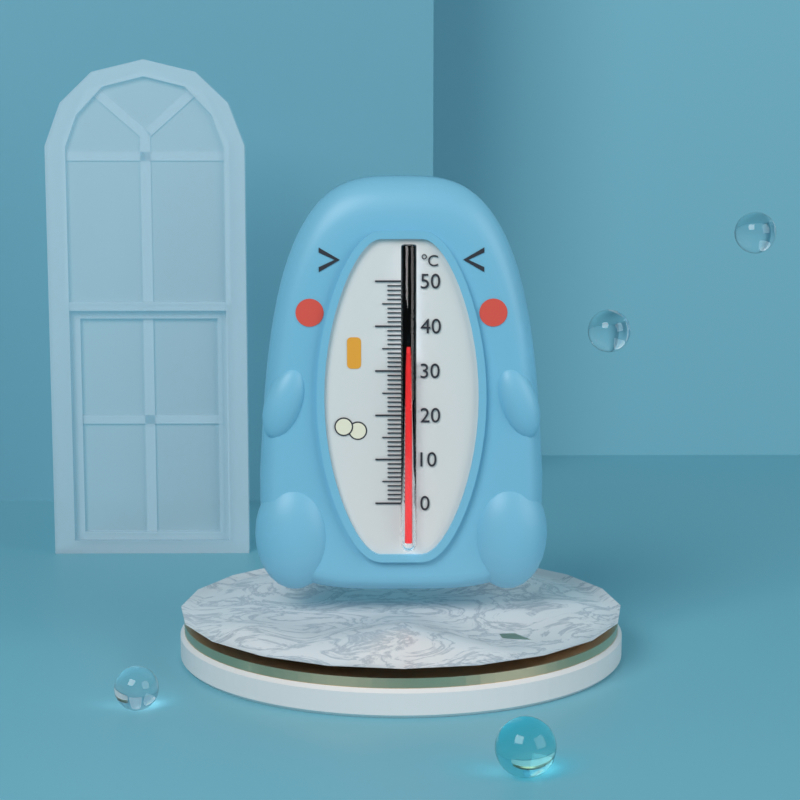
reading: 34 °C
